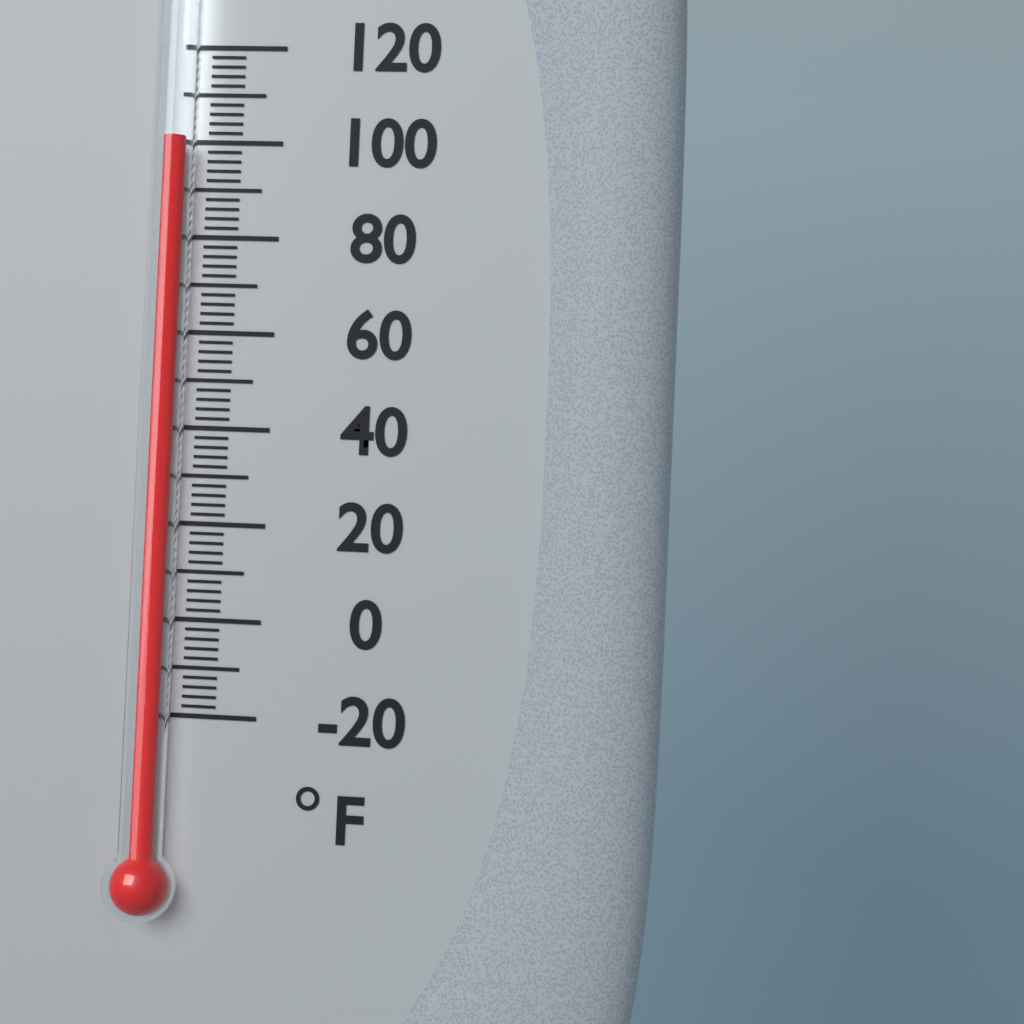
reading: 100 °F
